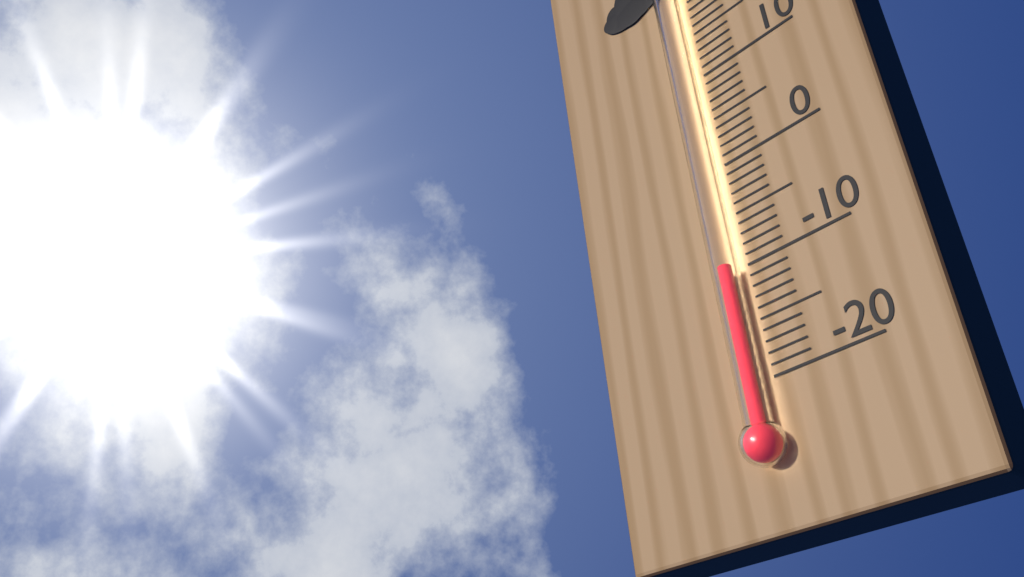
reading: -10 °C
